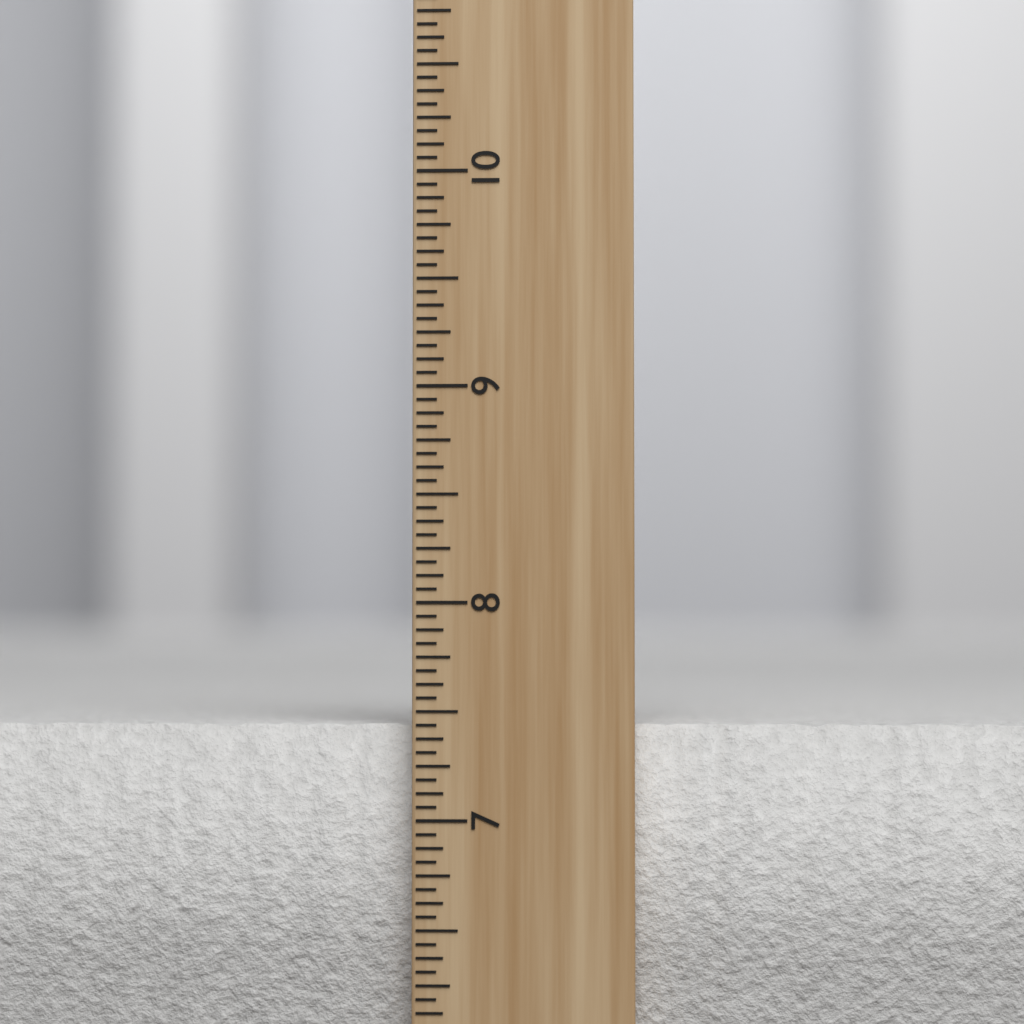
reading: 7.4375 inch
